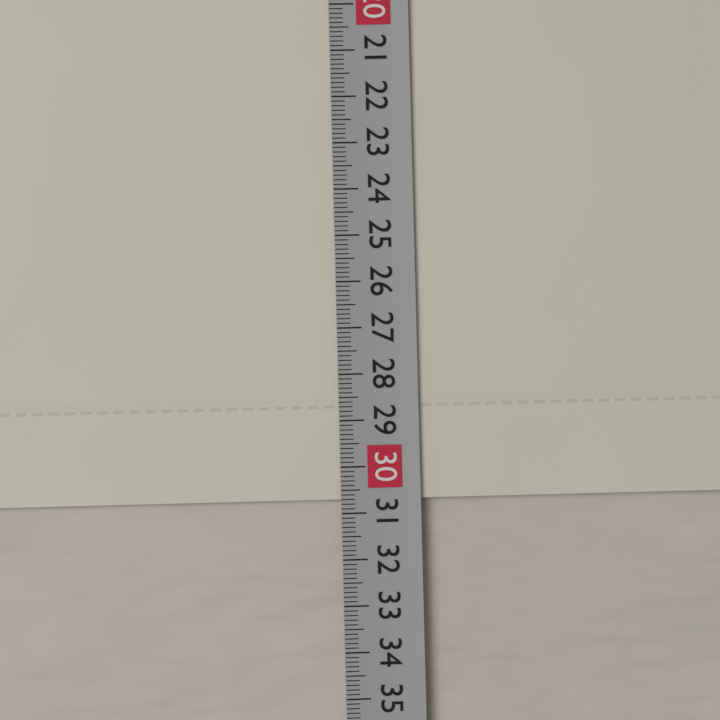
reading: 30.7 cm
